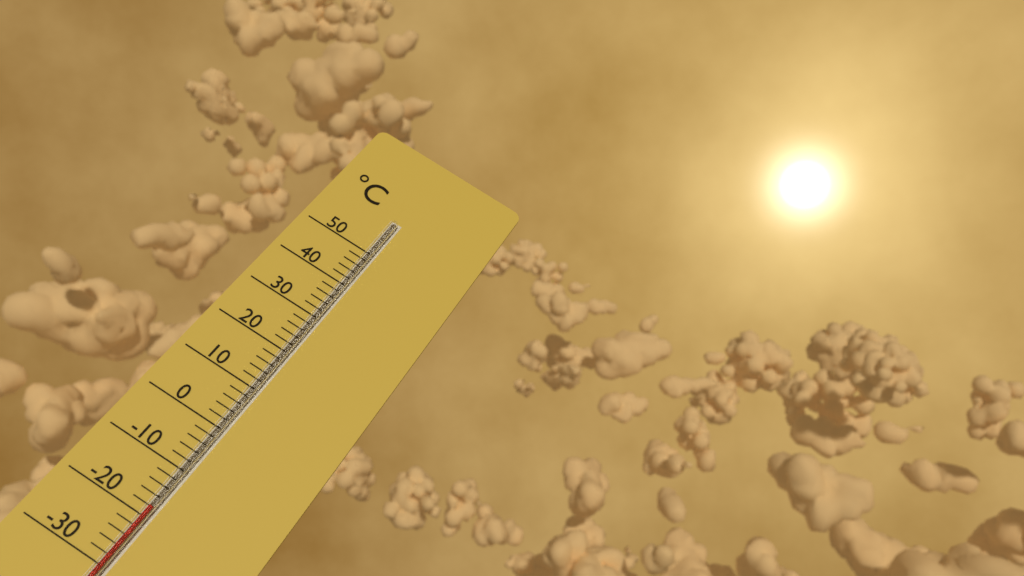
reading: -18 °C
